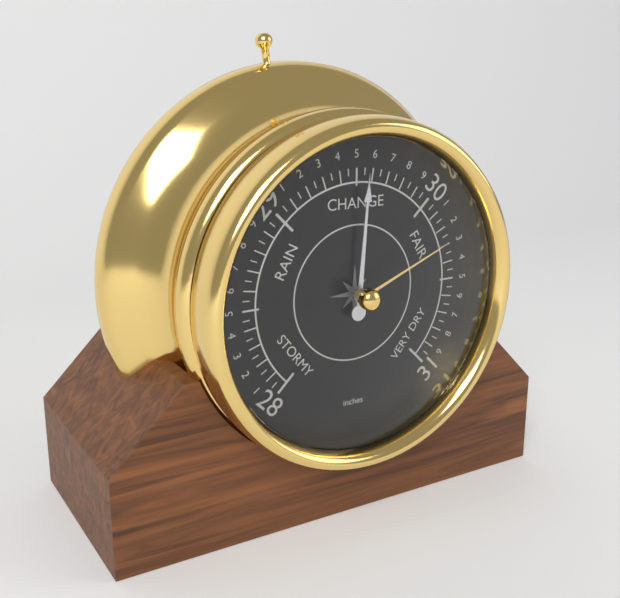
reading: 29.55 inches
